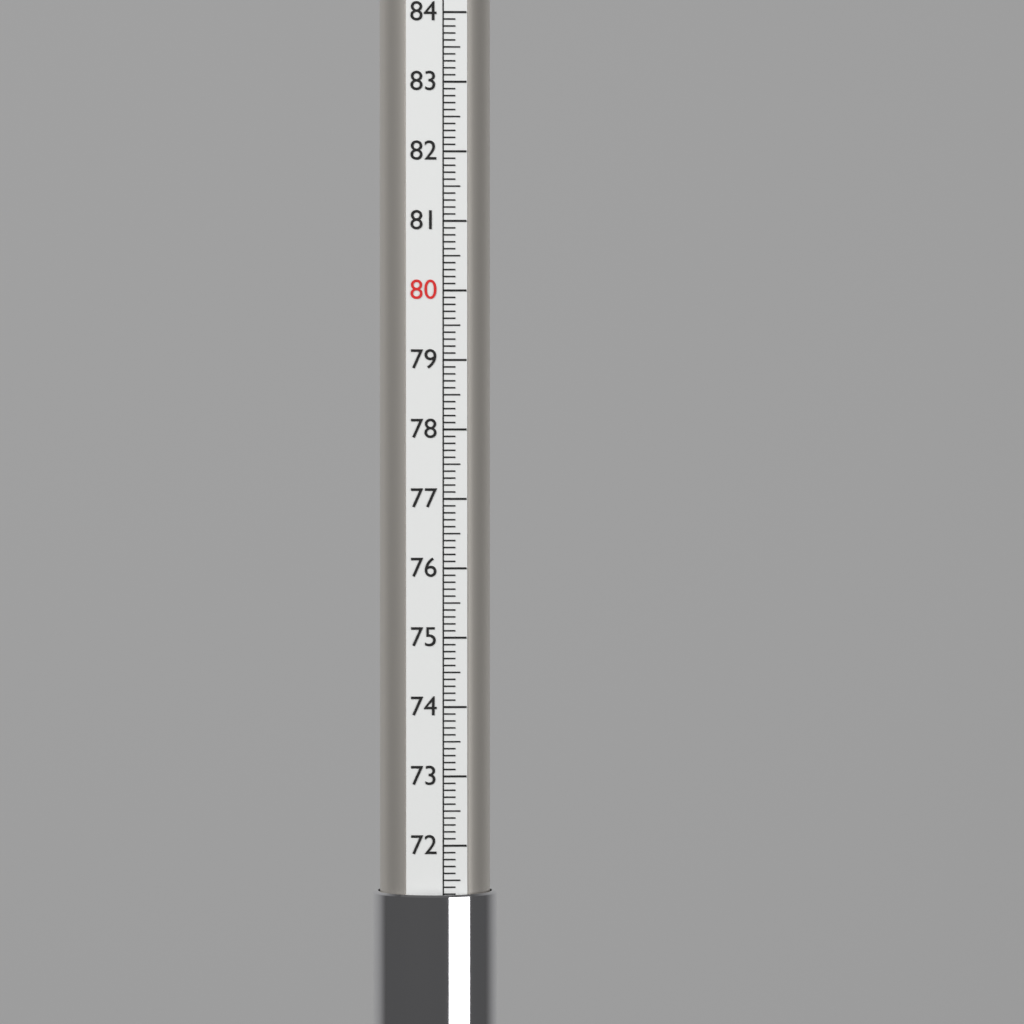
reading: 71.3 (no unit)
